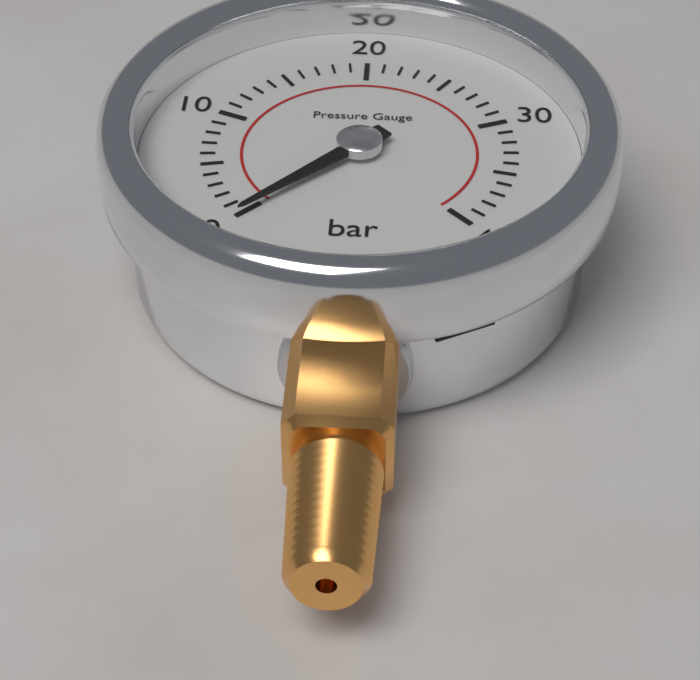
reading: 0 bar
